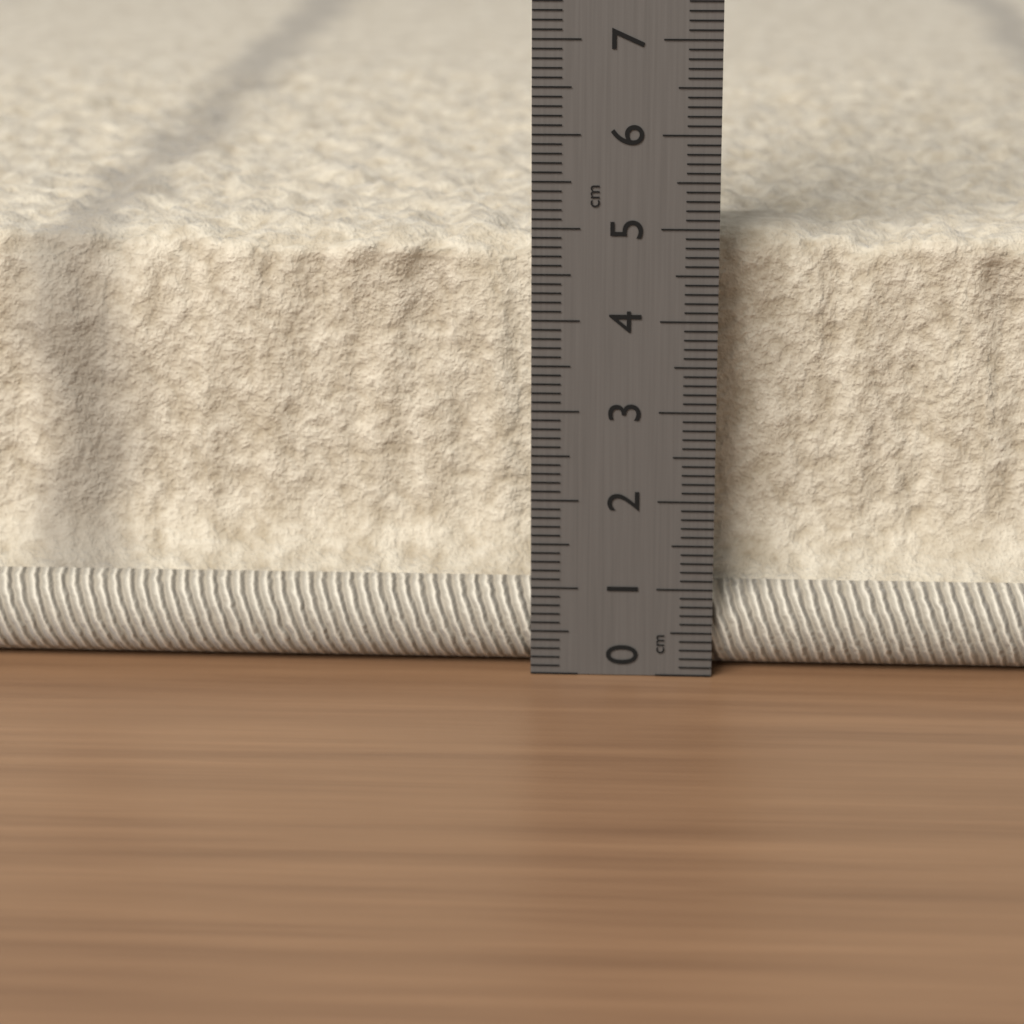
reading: 4.9 cm
